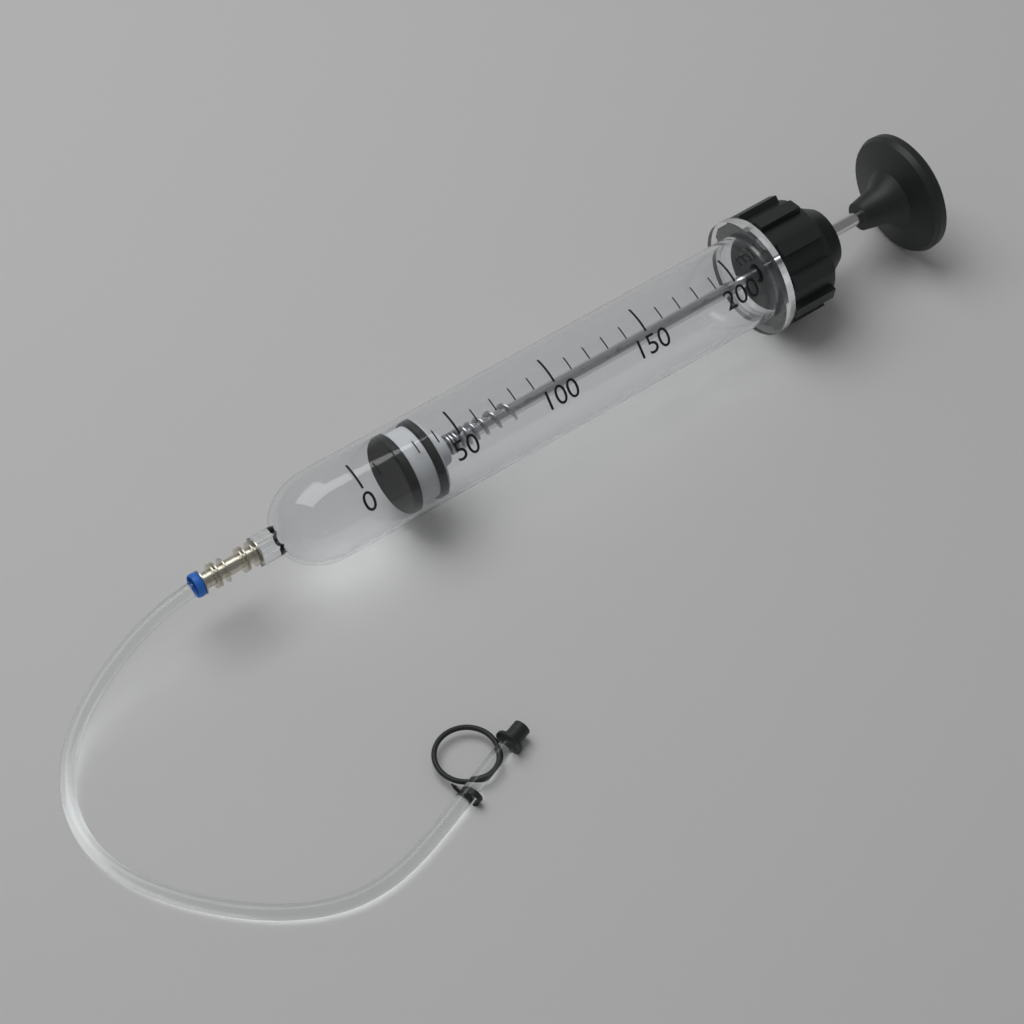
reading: 20 ml
